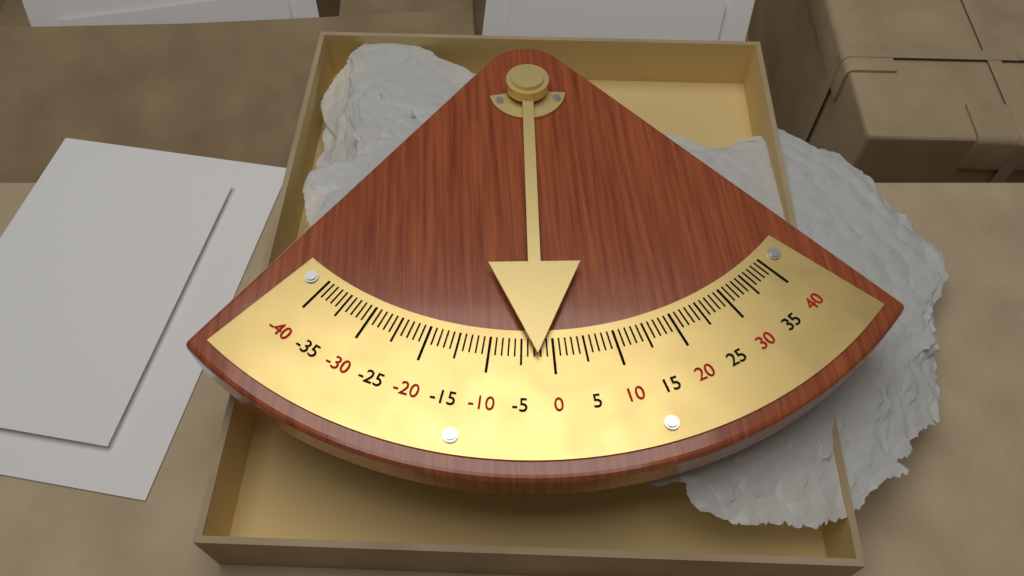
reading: -2.5 (no unit)
